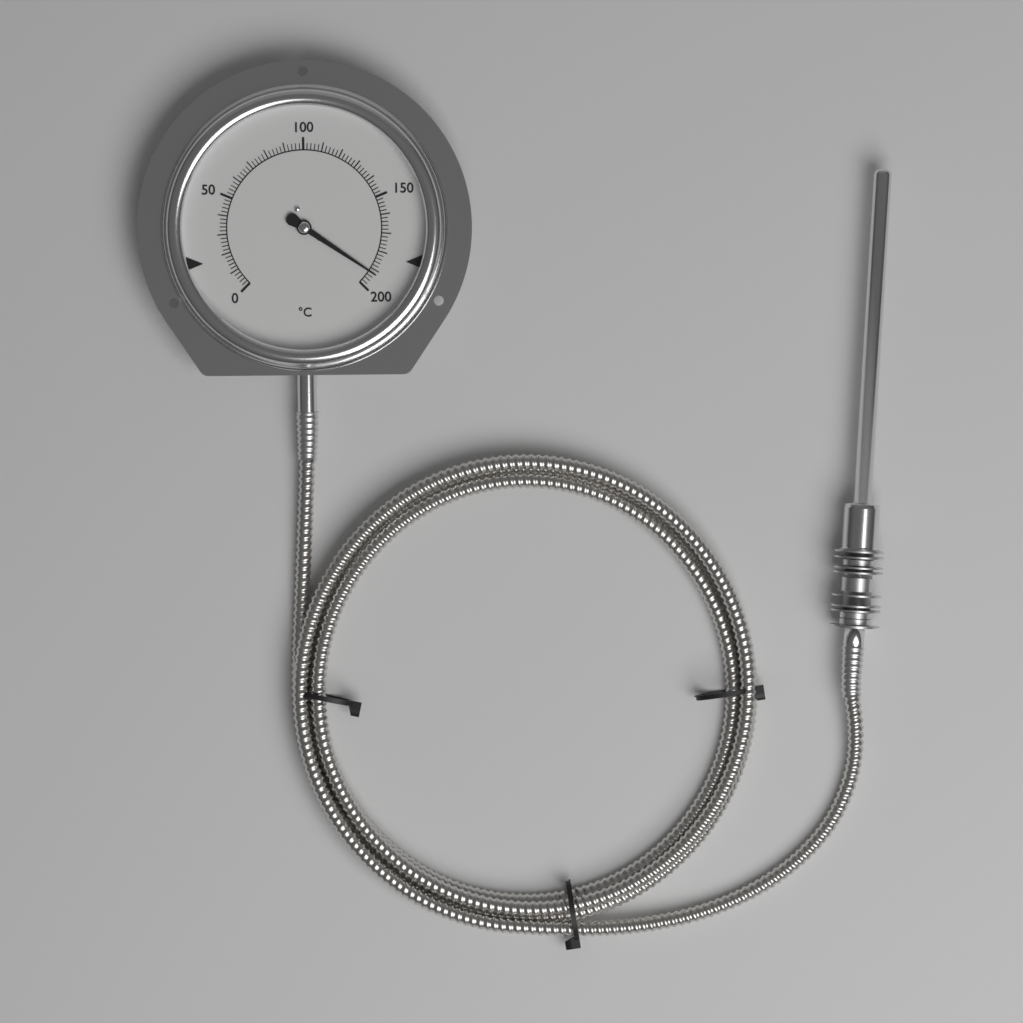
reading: 192 °C
